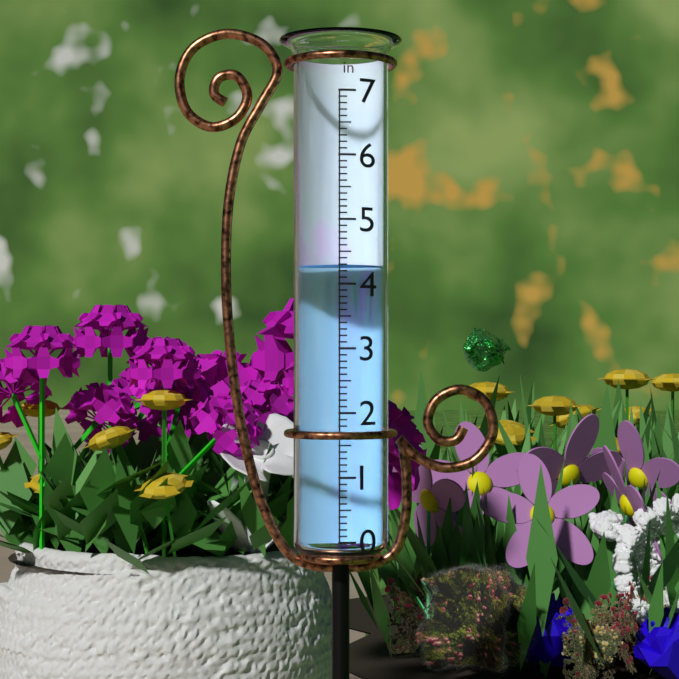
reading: 4.3 in
